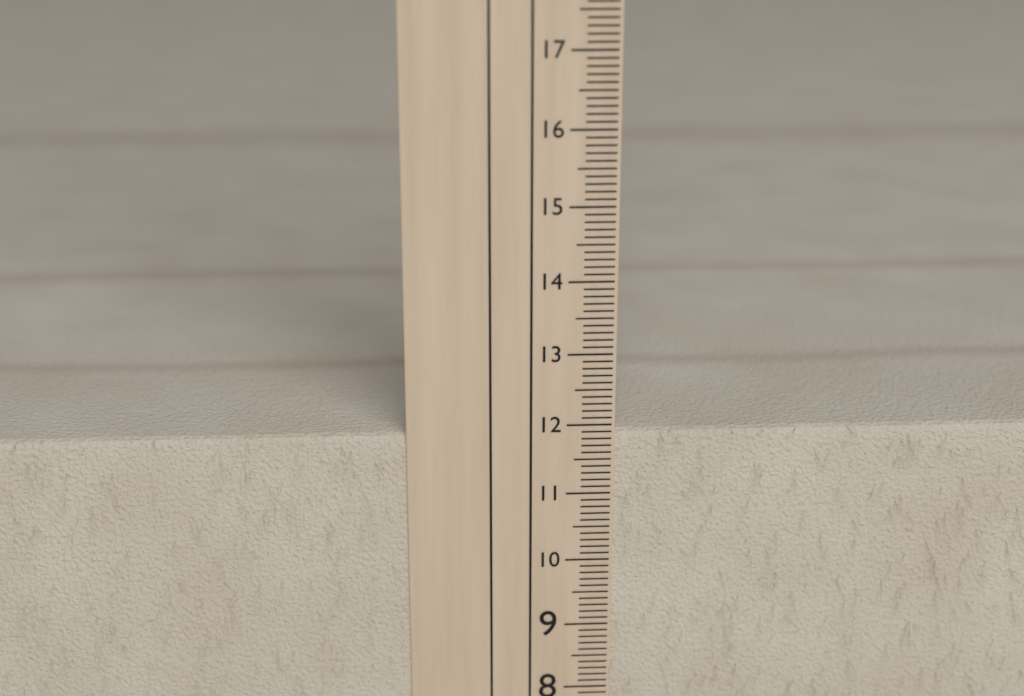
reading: 11.9 cm
